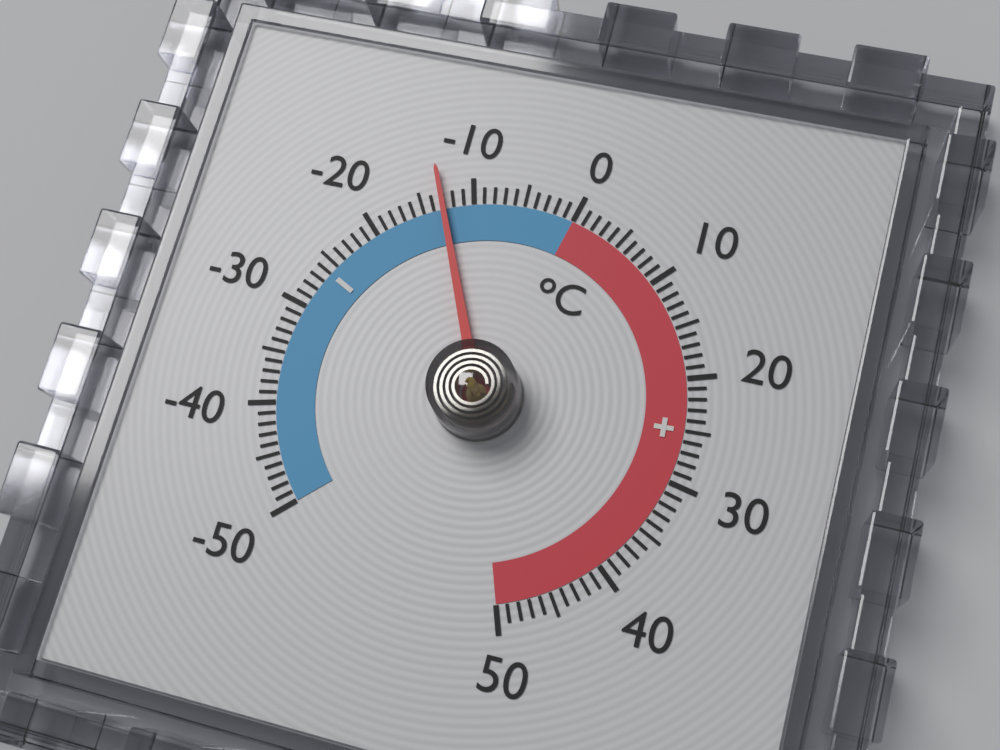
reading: -13 °C
